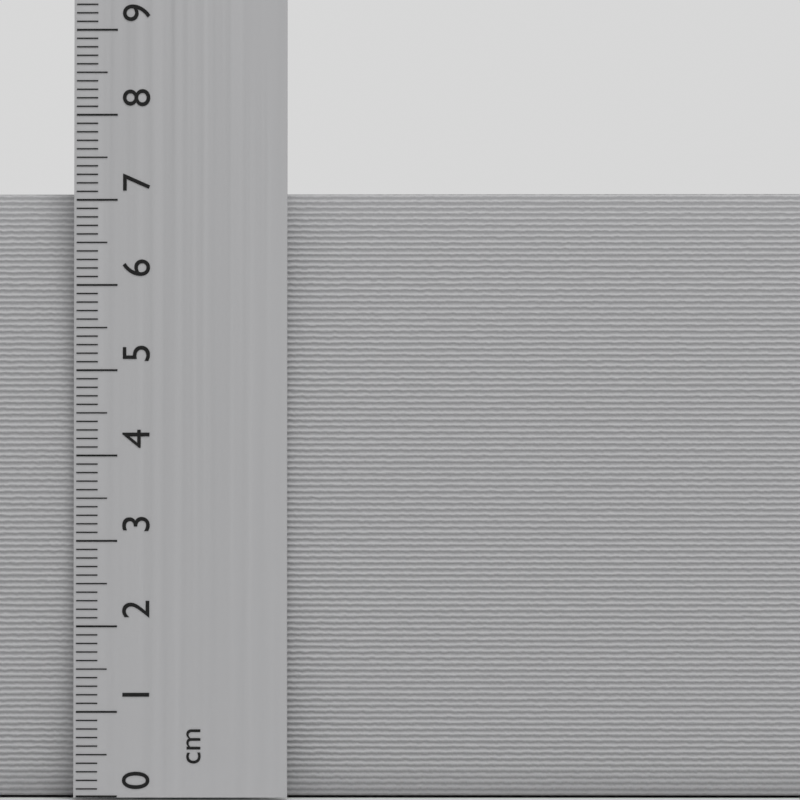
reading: 7.1 cm
